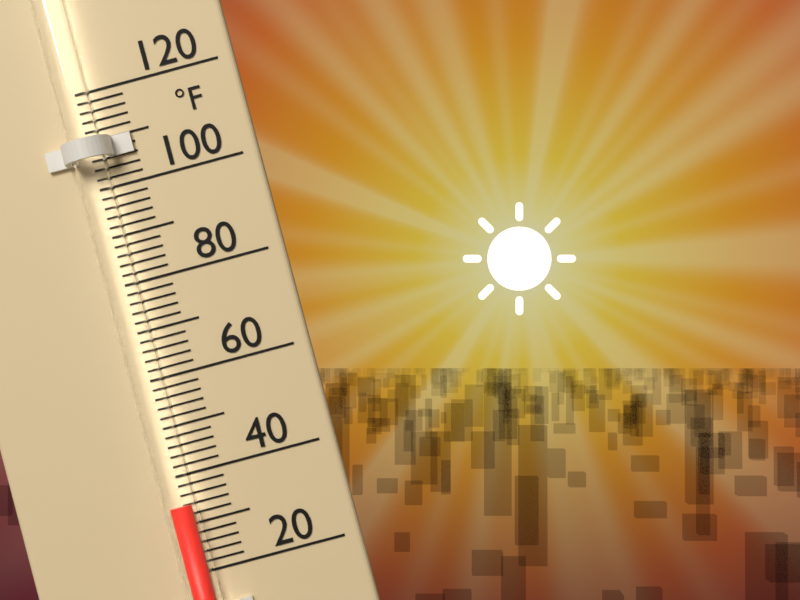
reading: 34 °F
